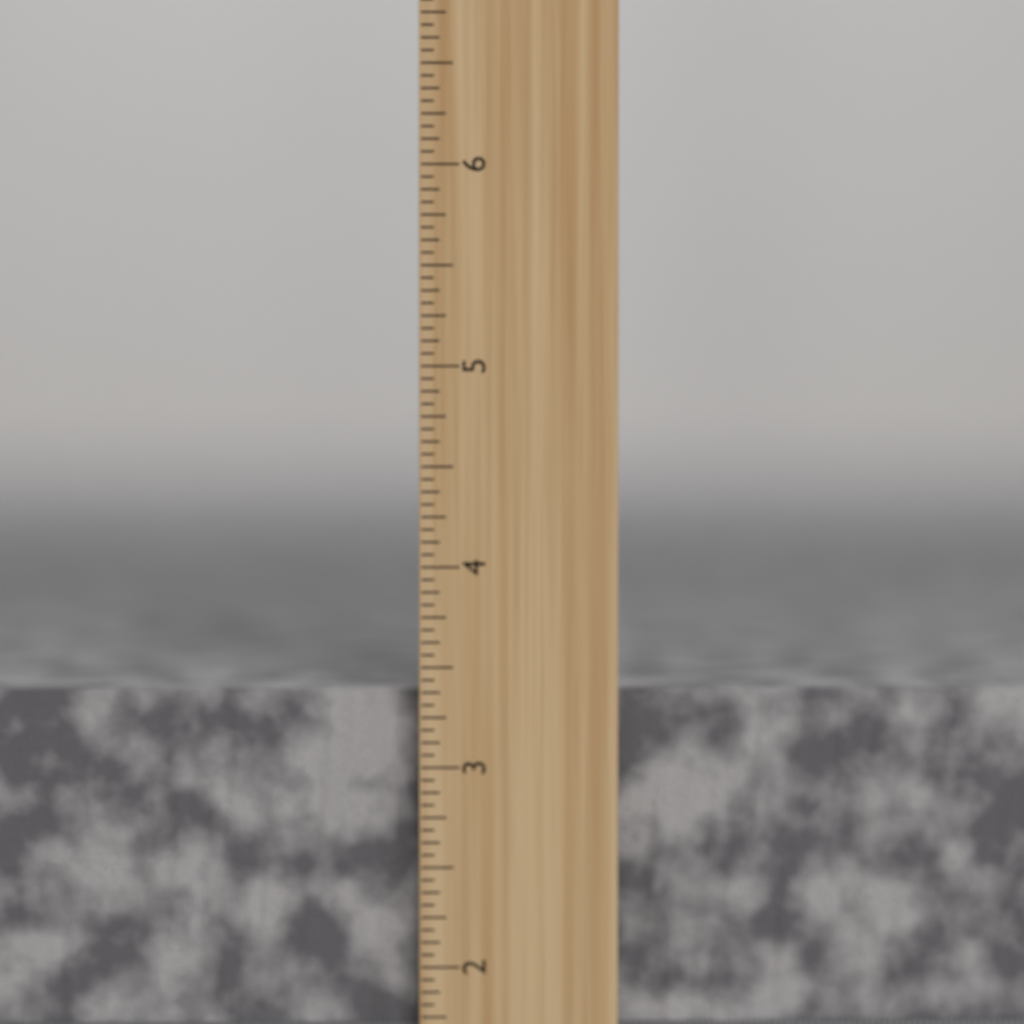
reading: 3.3750 inch
